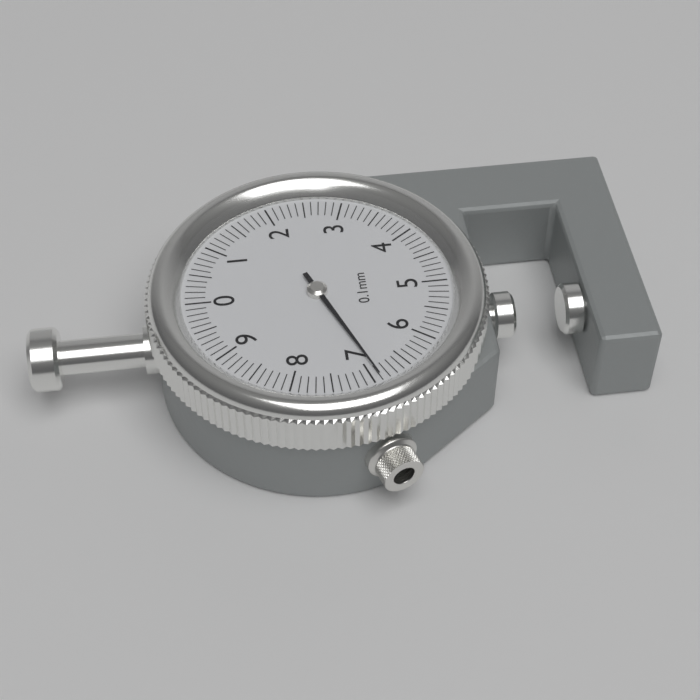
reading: 6.9 mm
